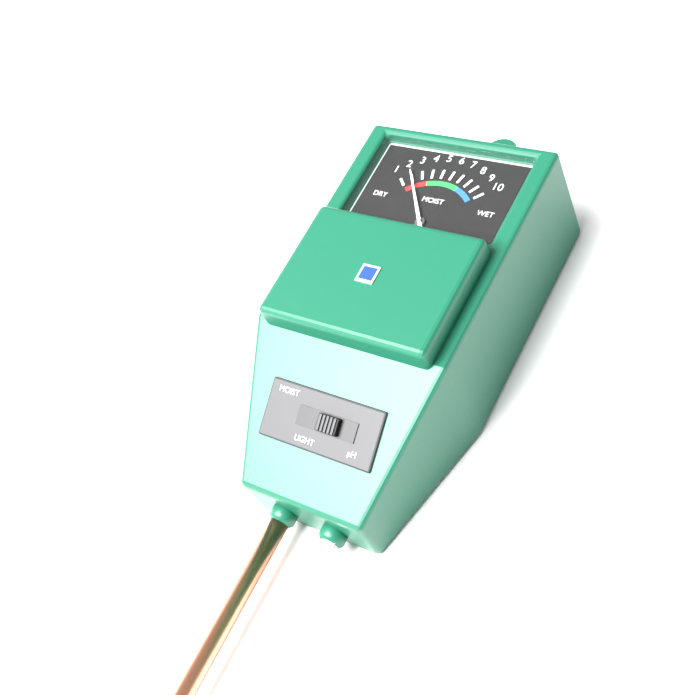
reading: 2 (no unit)
